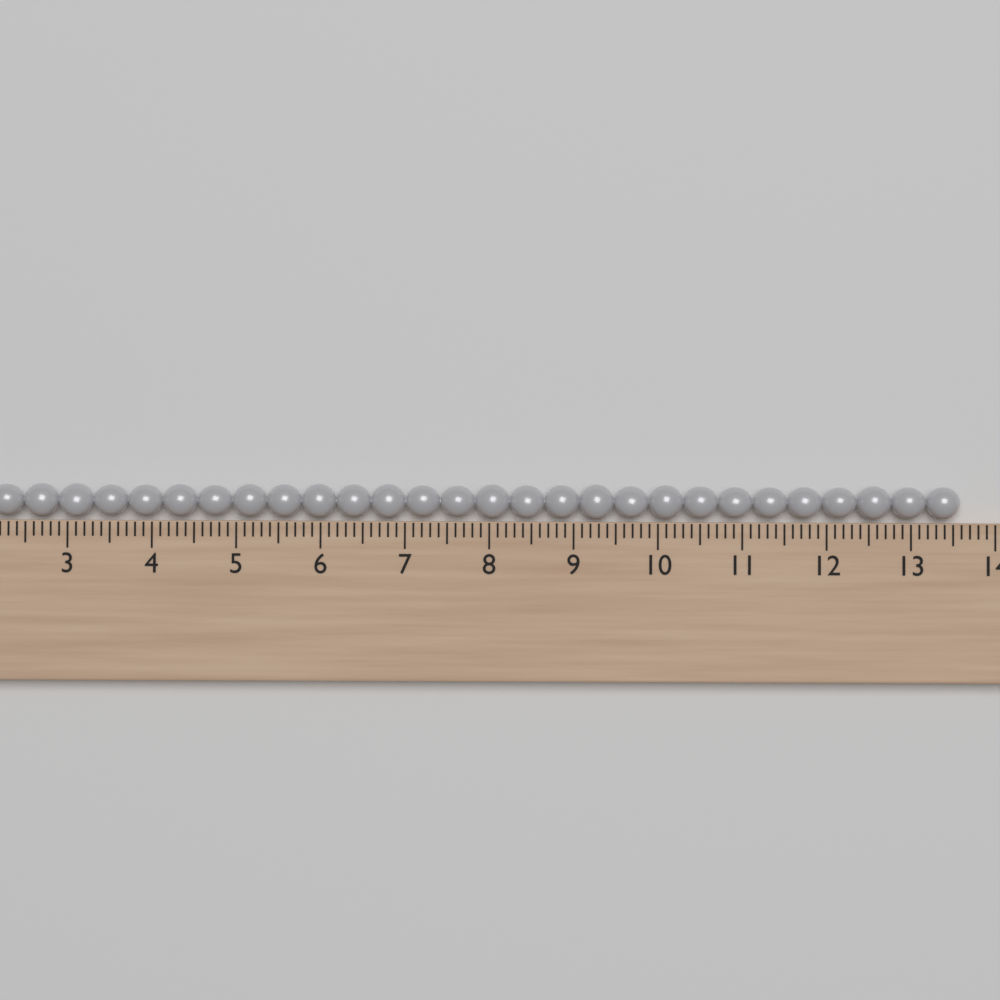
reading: 13.6 (no unit)
